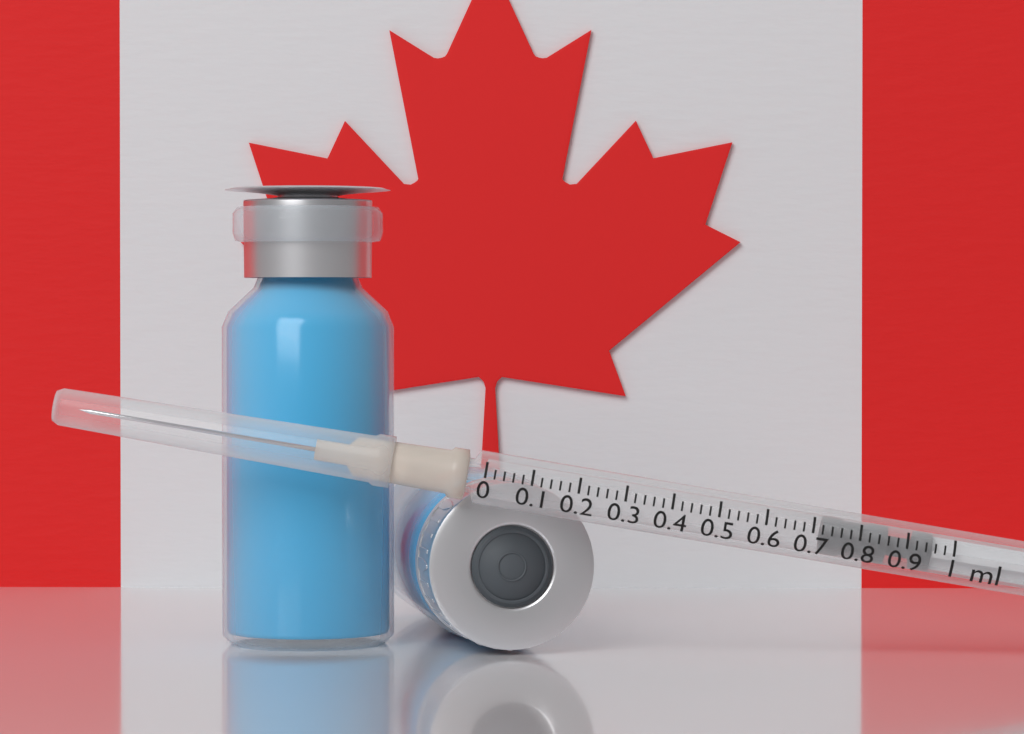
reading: 0.72 ml
